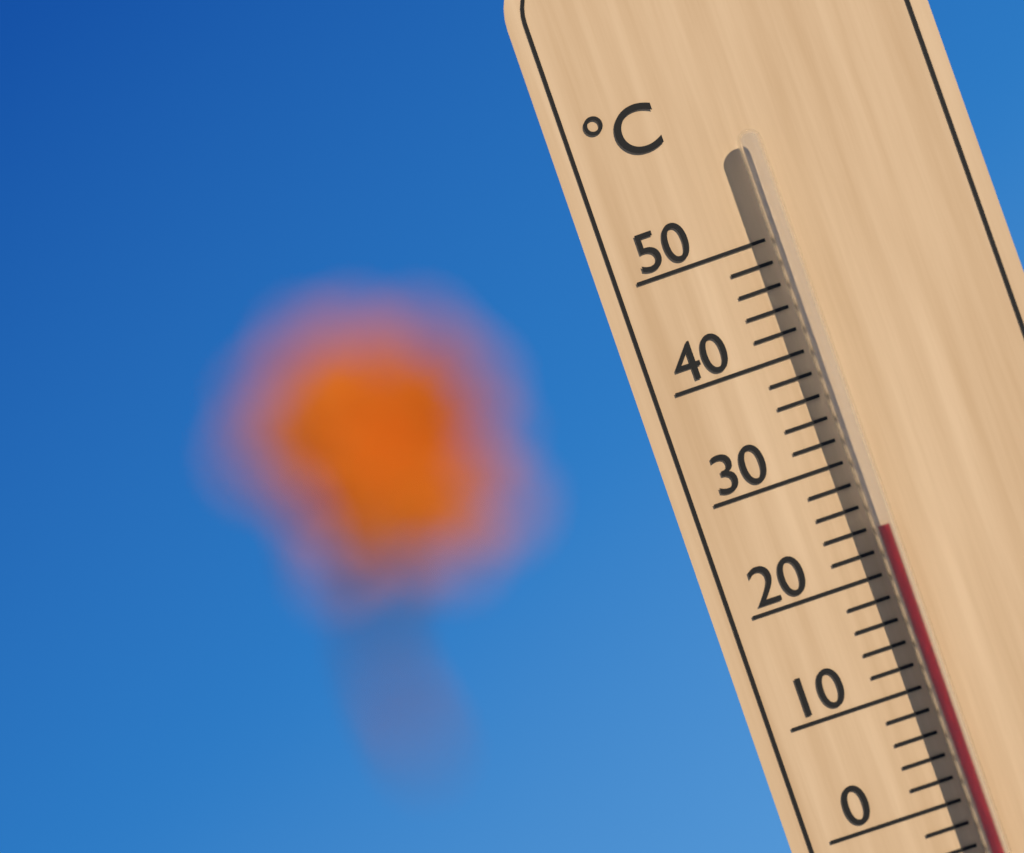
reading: 24 °C
